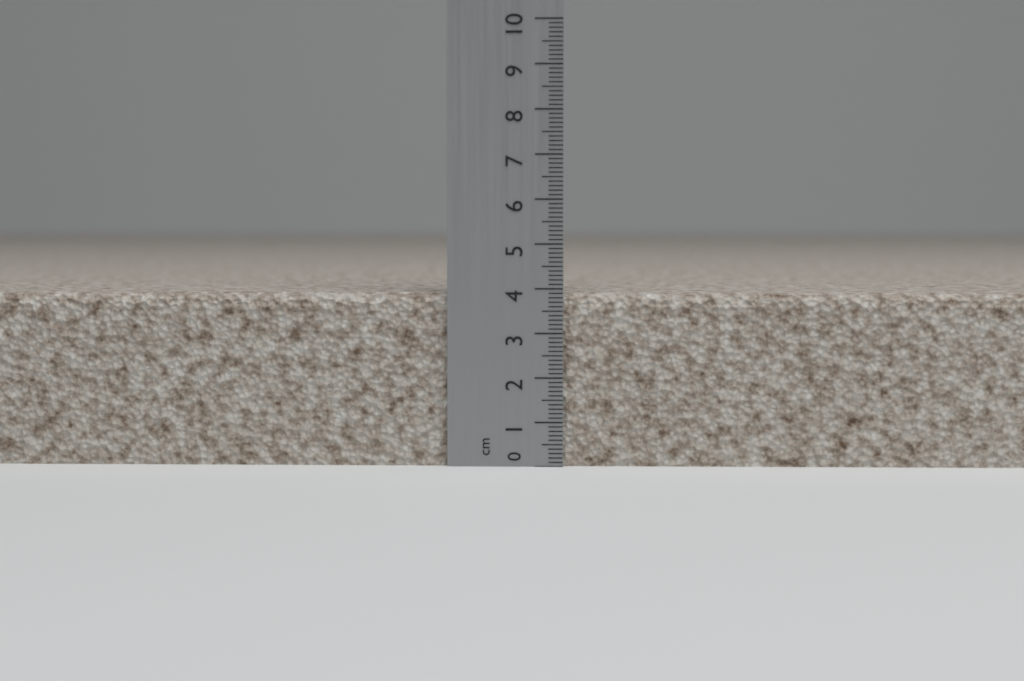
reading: 3.9 cm
